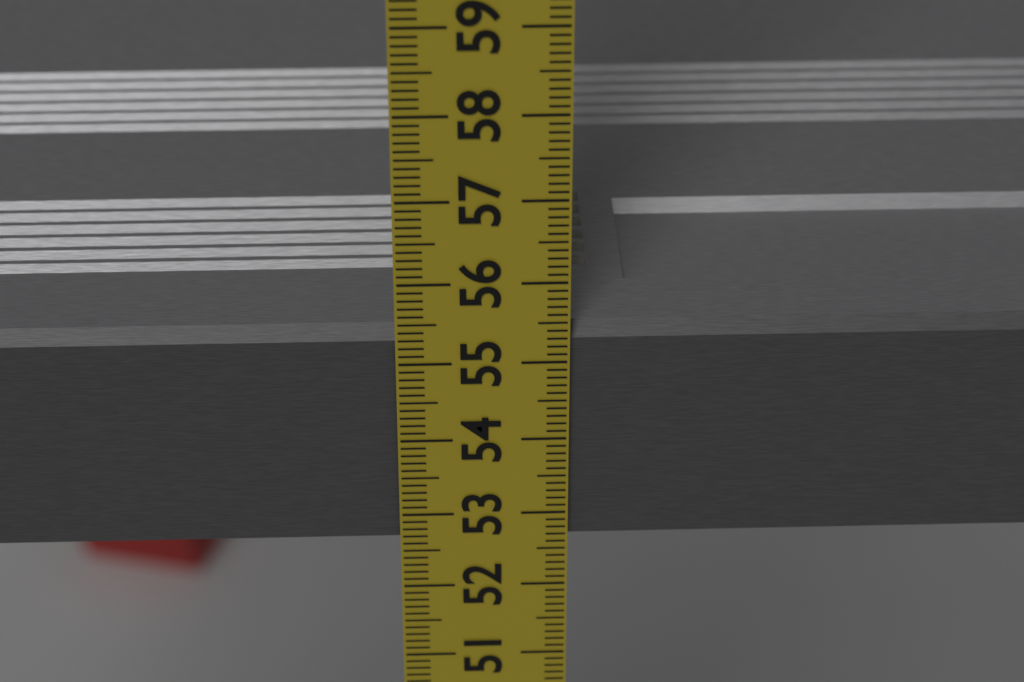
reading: 55.4 cm
